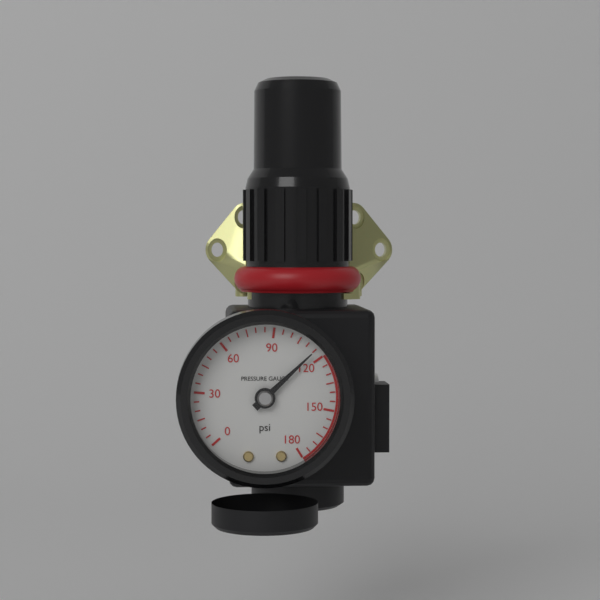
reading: 115 psi
